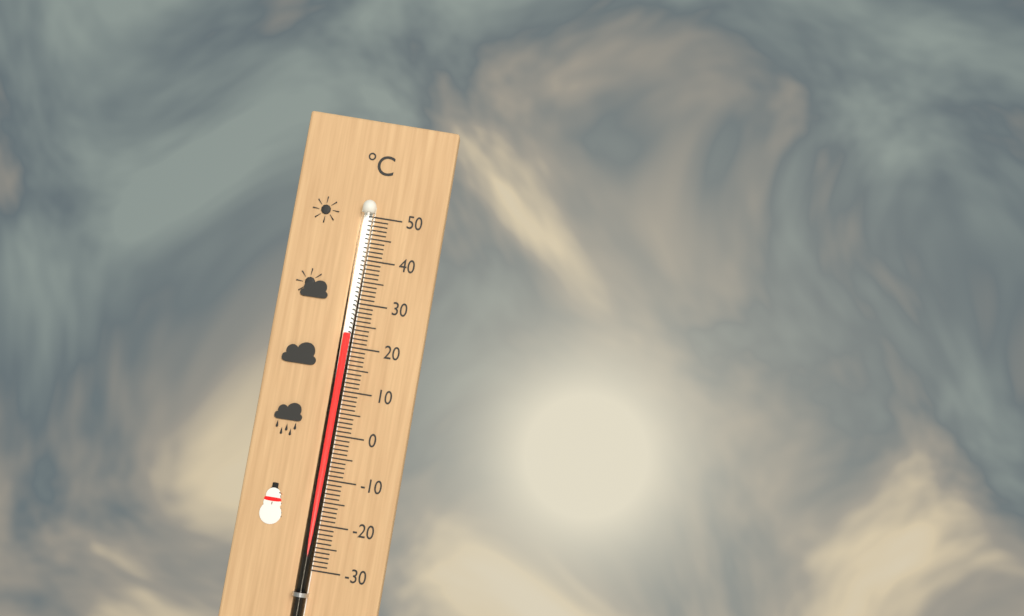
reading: 23 °C
